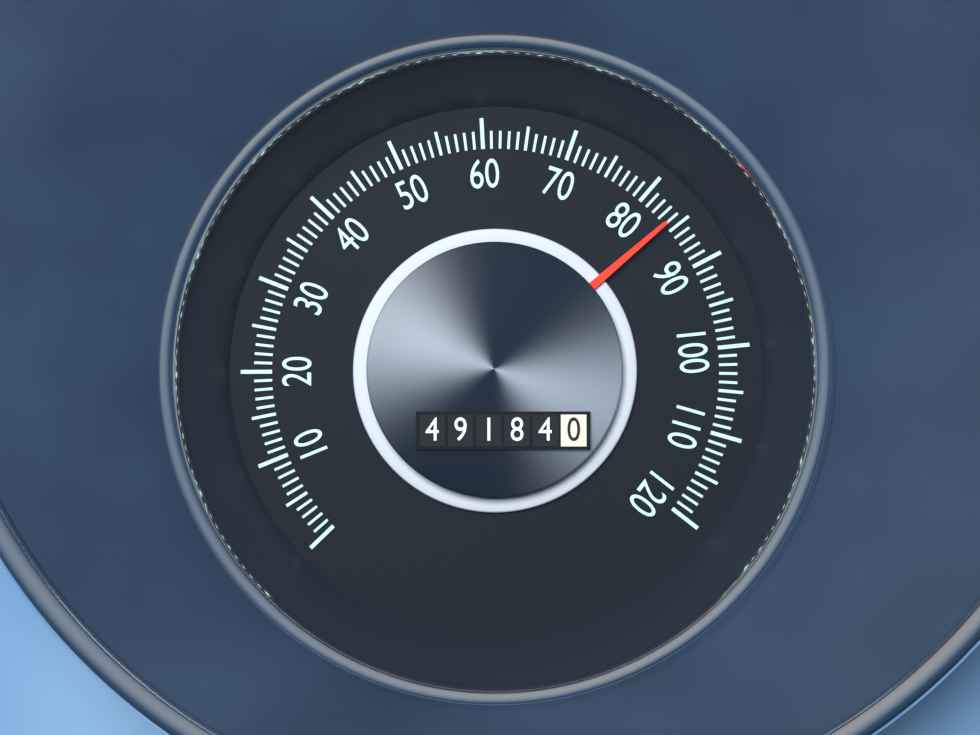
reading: 84 (no unit)
